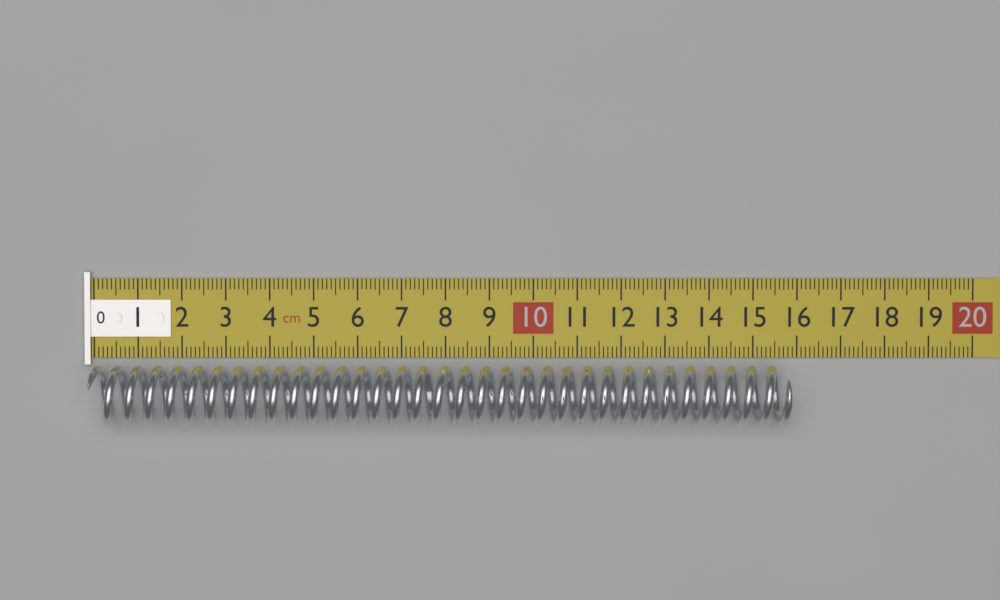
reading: 15.8 cm
